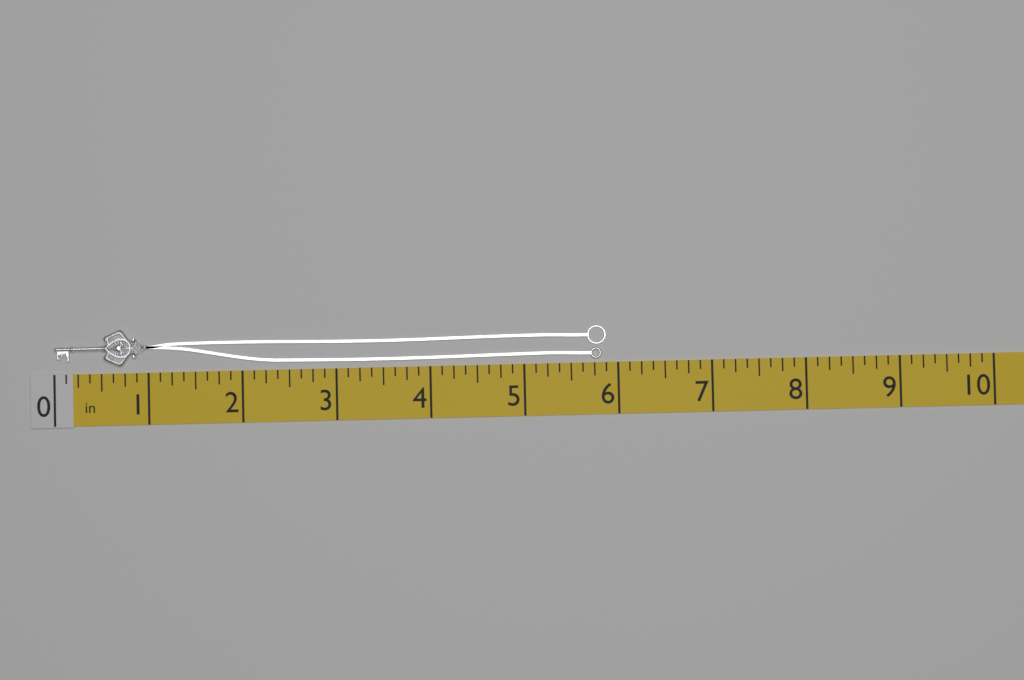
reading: 5.875 in
